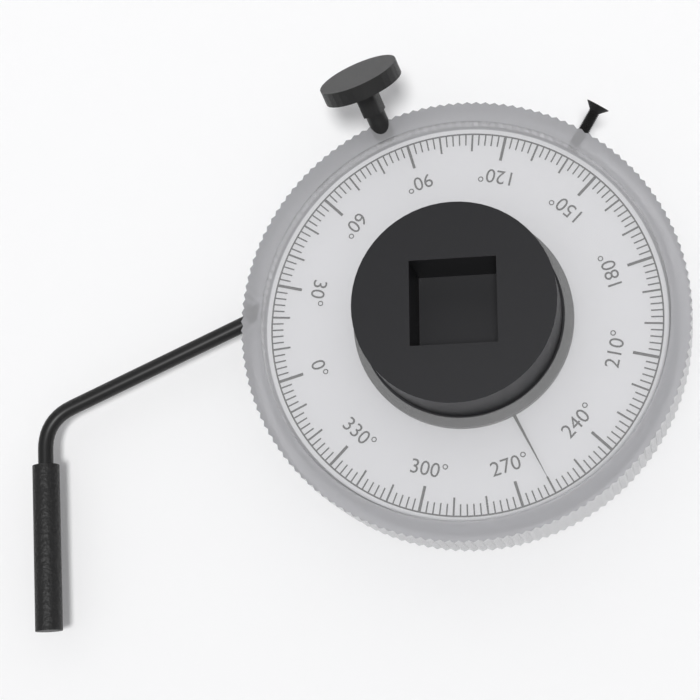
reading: 260 °
